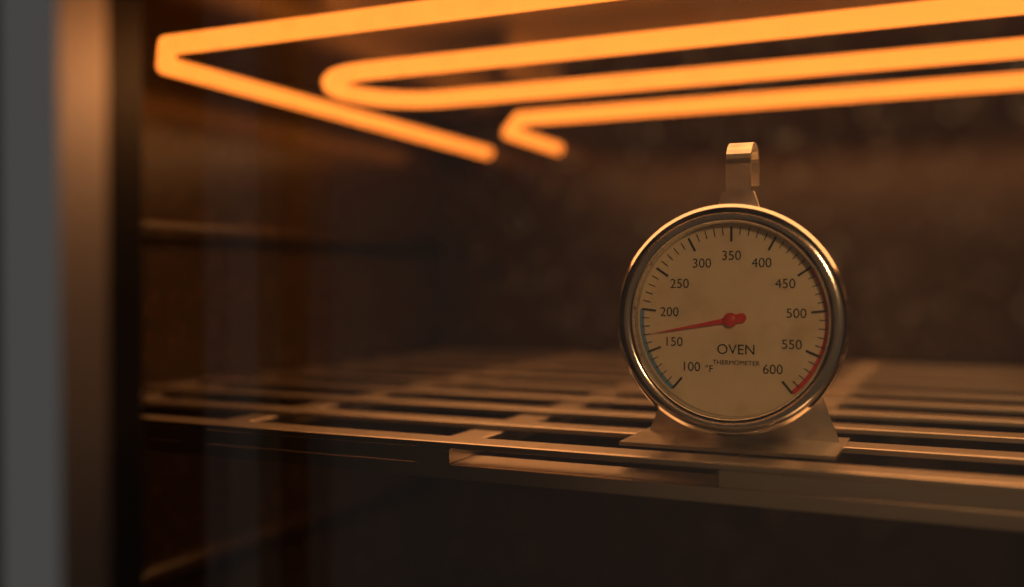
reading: 170 °F
